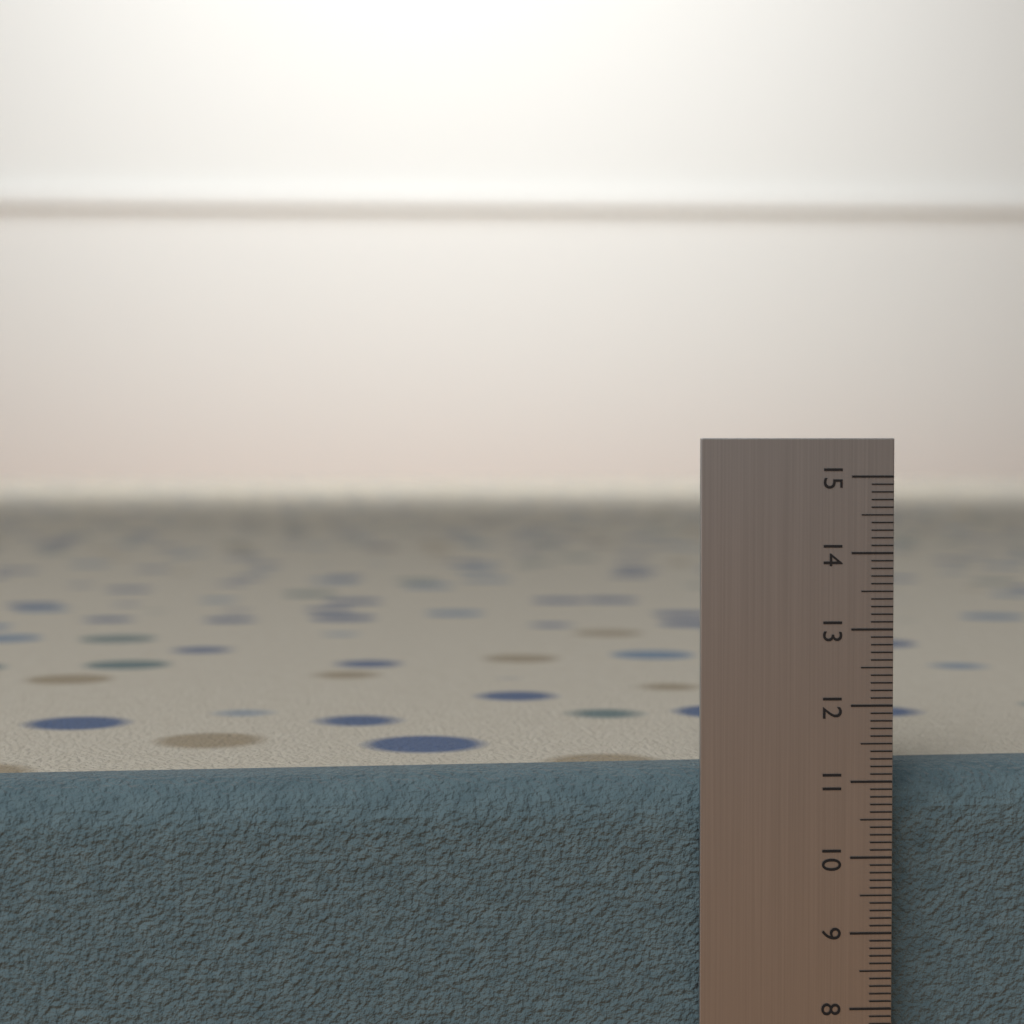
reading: 11.1 (no unit)
